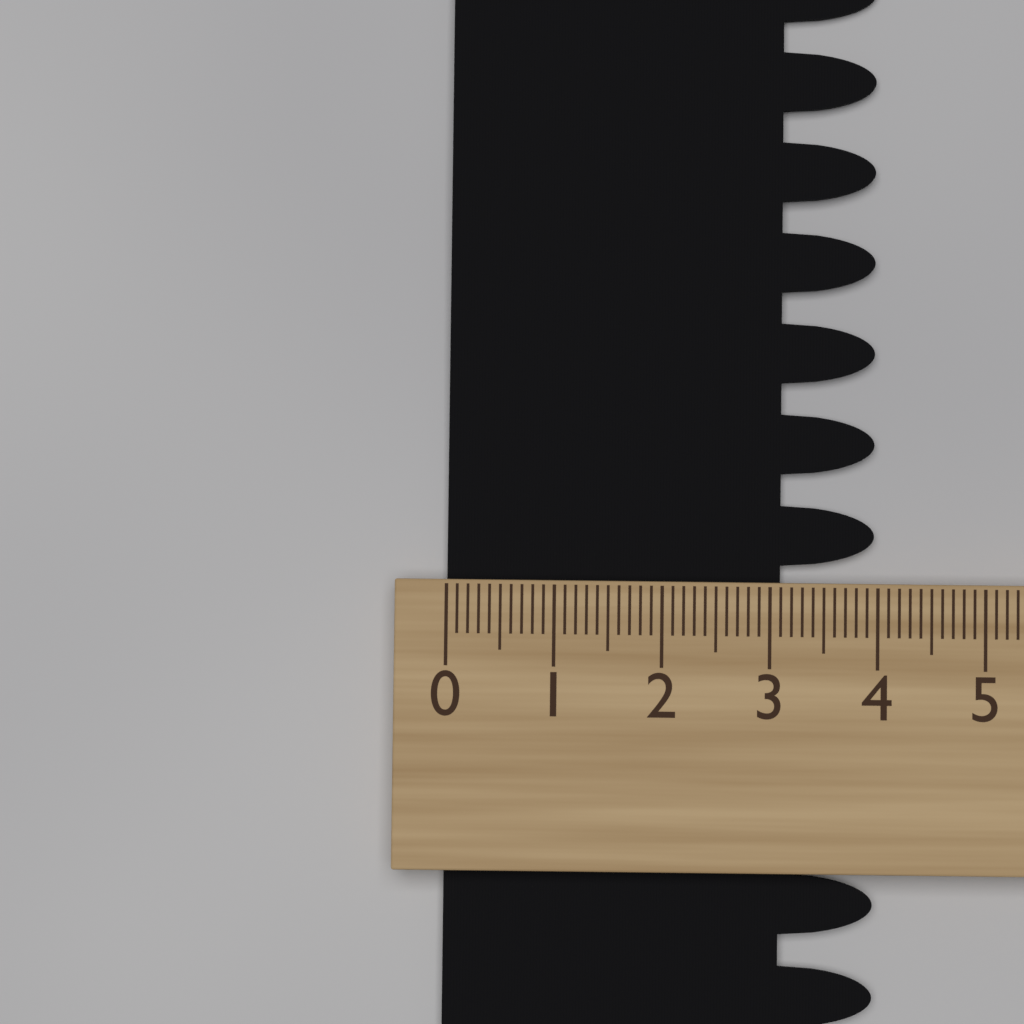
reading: 4.0 (no unit)
